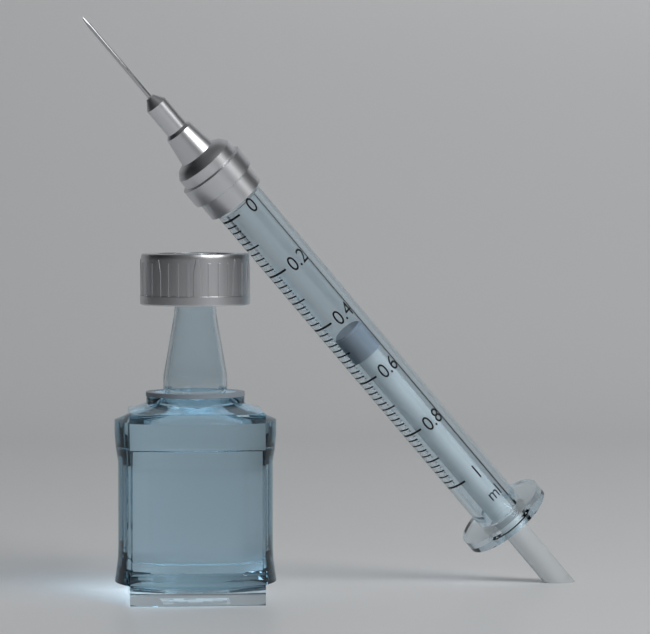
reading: 0.46 ml
